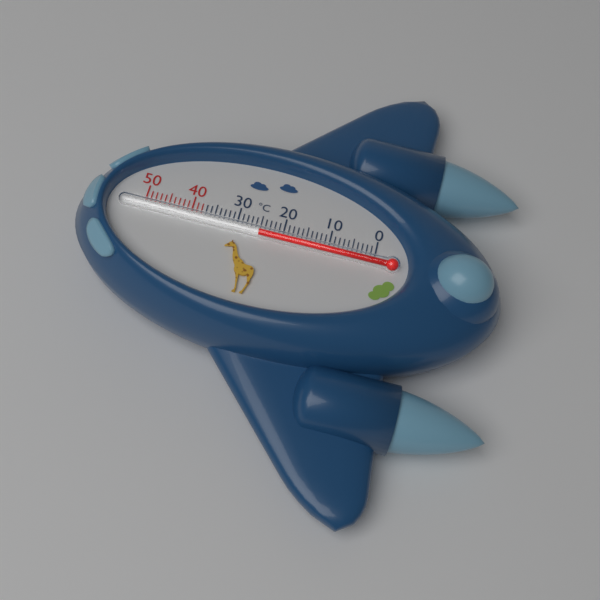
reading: 25 °C
